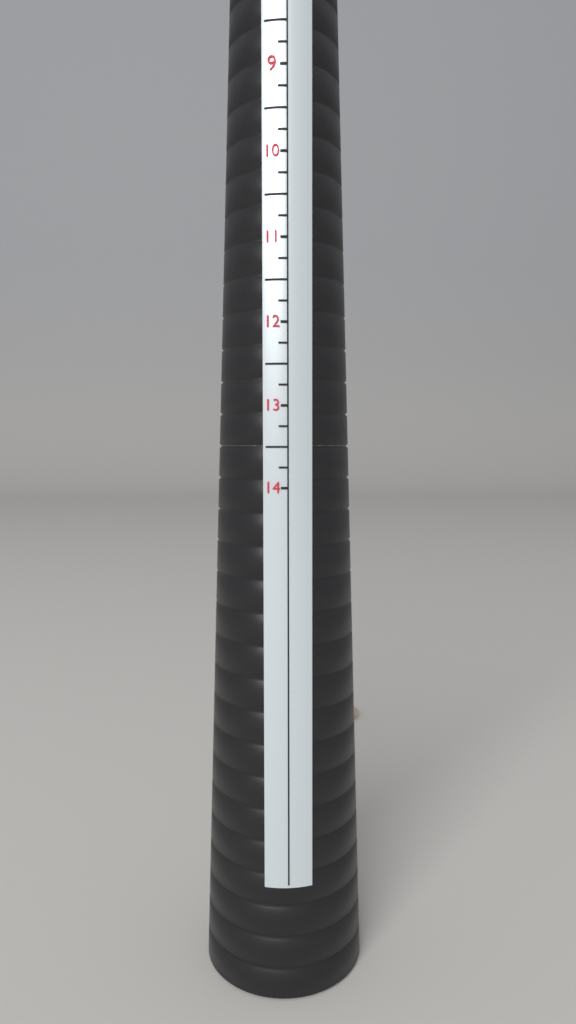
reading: 13.75 US
